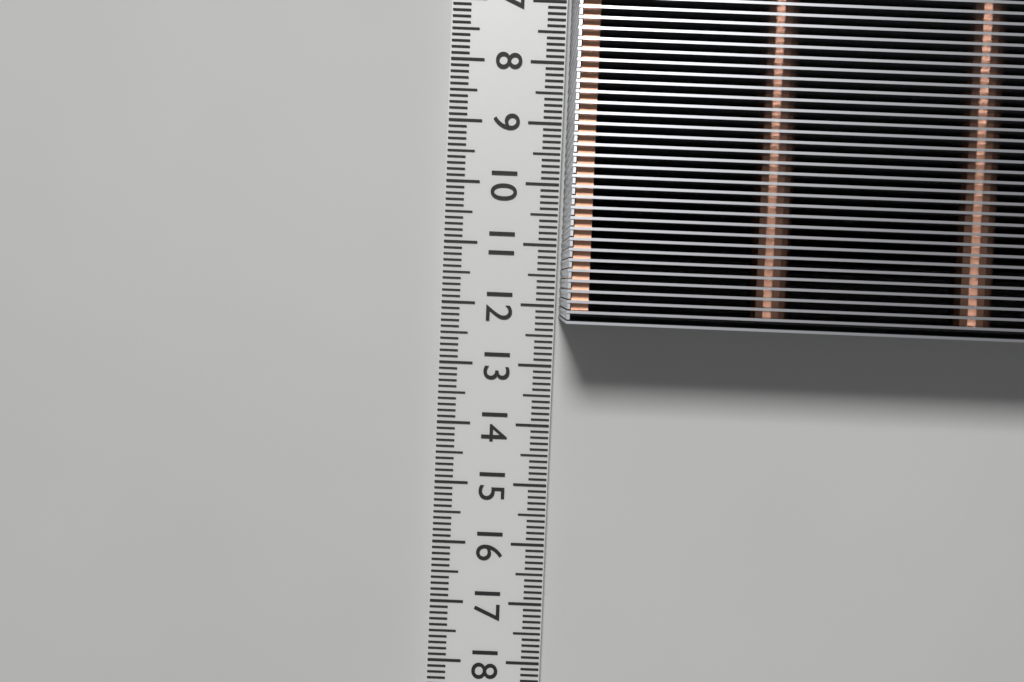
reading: 12.2 cm
